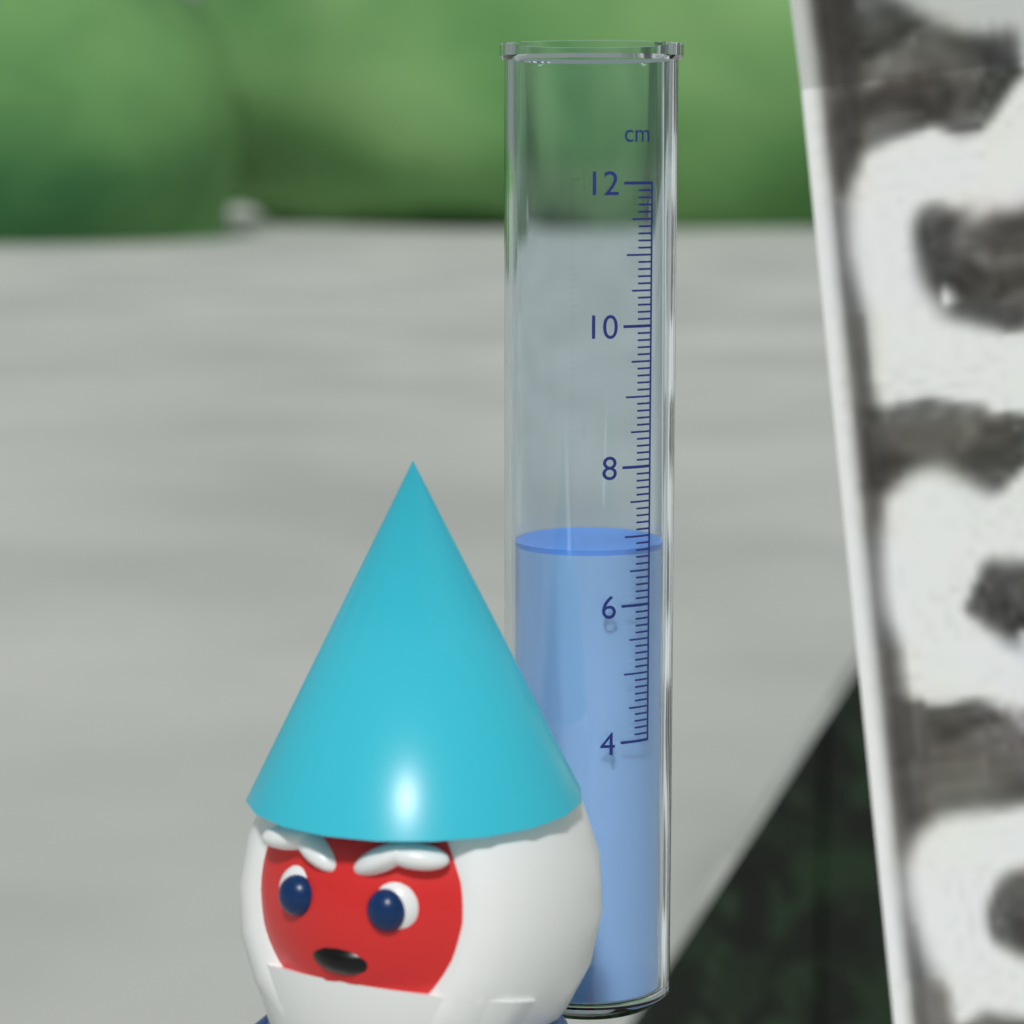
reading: 6.8 cm
